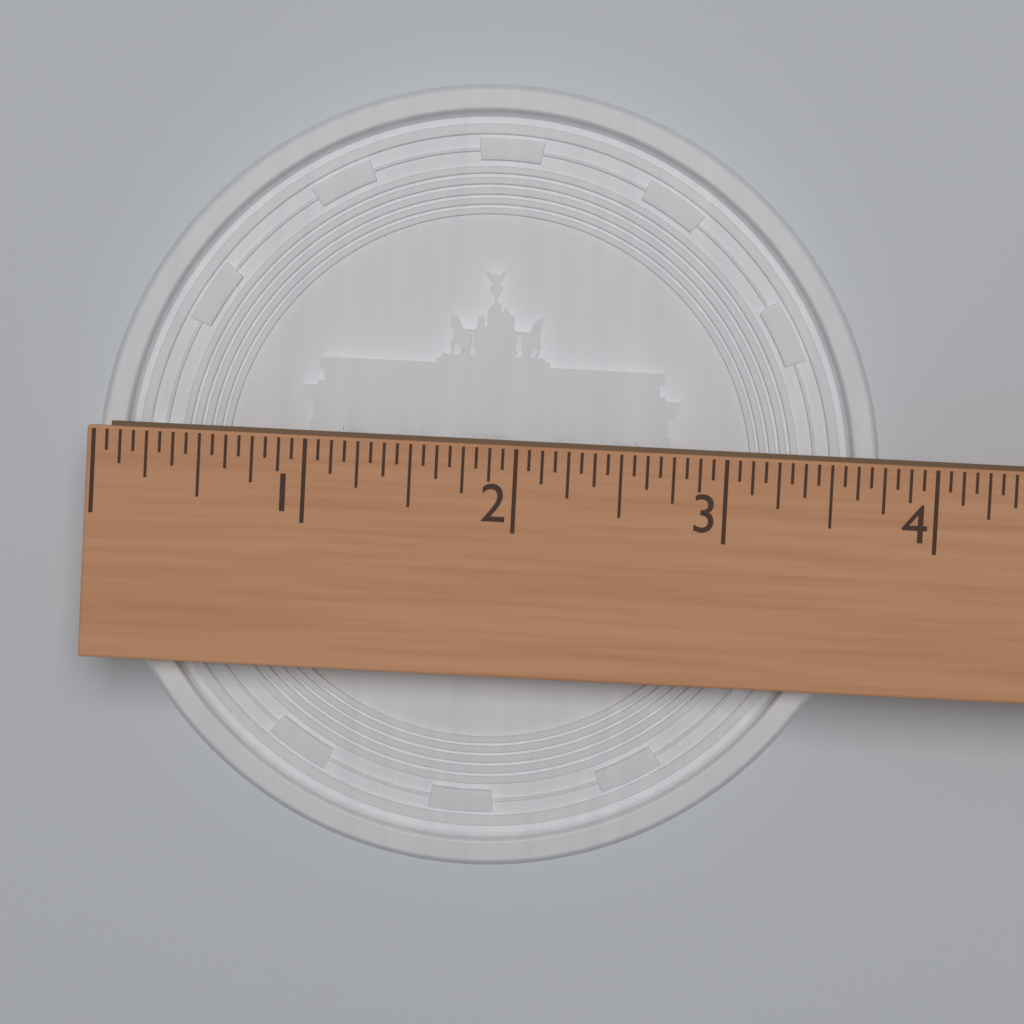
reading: 3.7500 (no unit)
